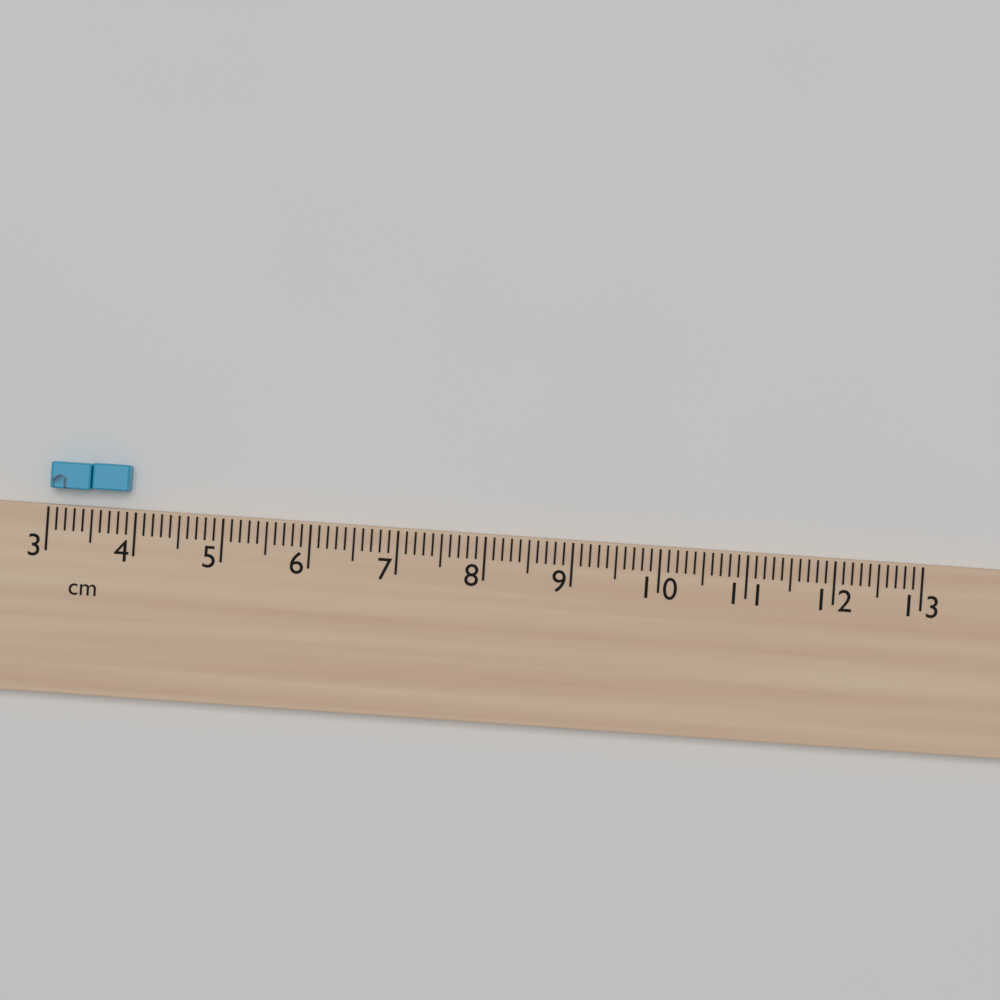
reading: 3.9 cm
